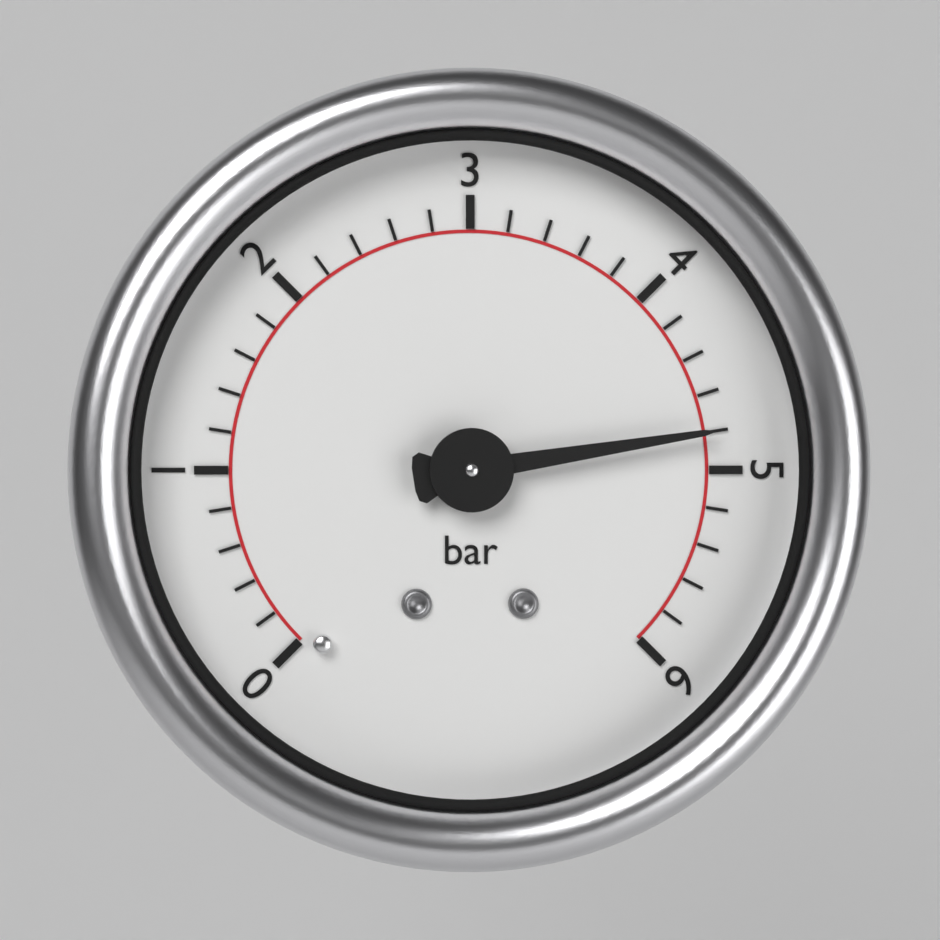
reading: 4.8 bar
